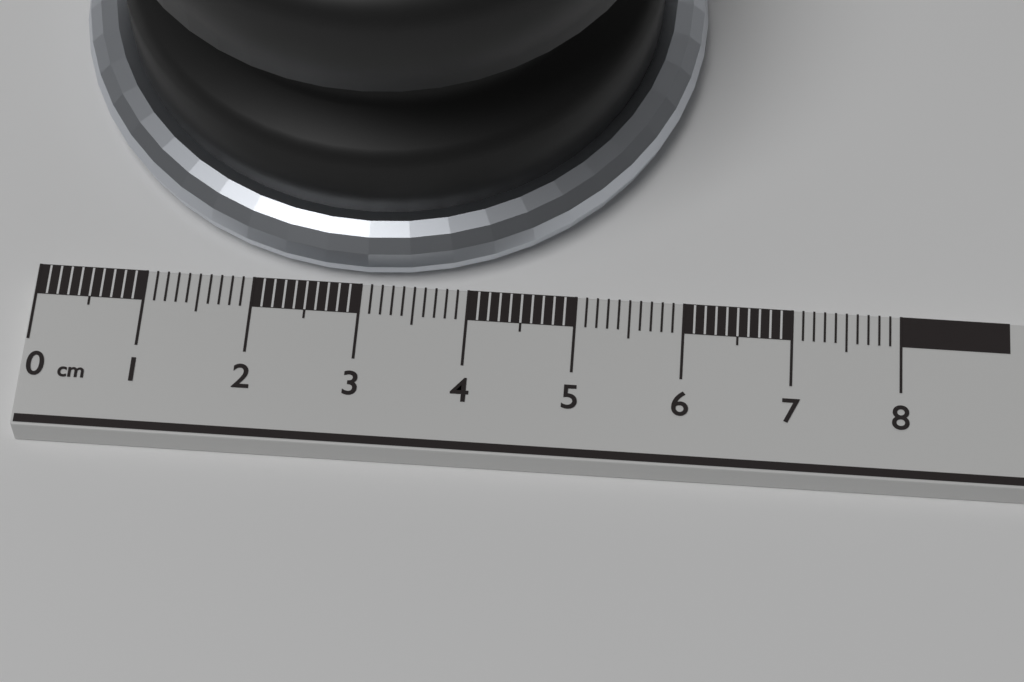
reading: 6.1 cm
